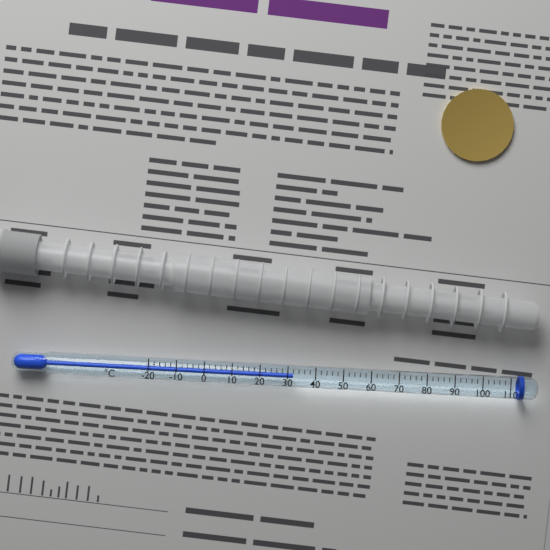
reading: 32 °C
